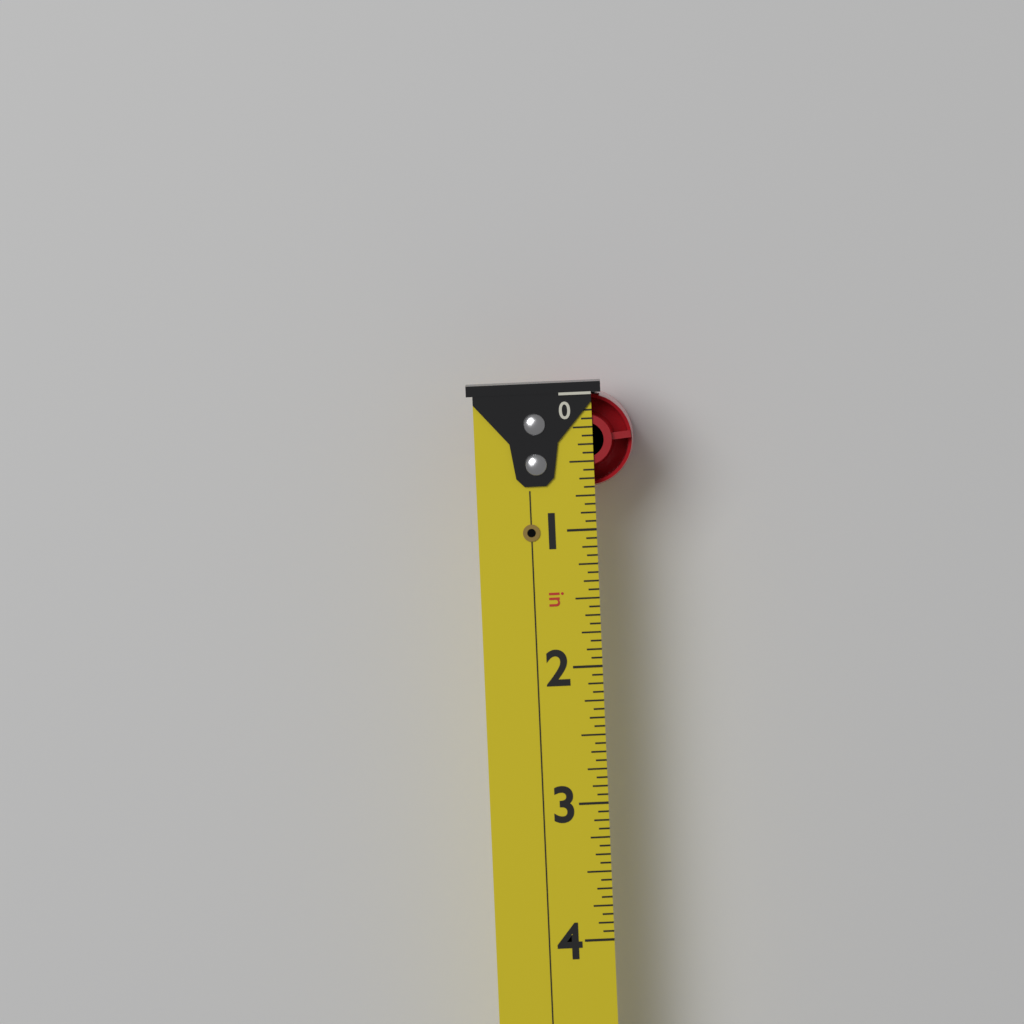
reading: 0.6875 in
